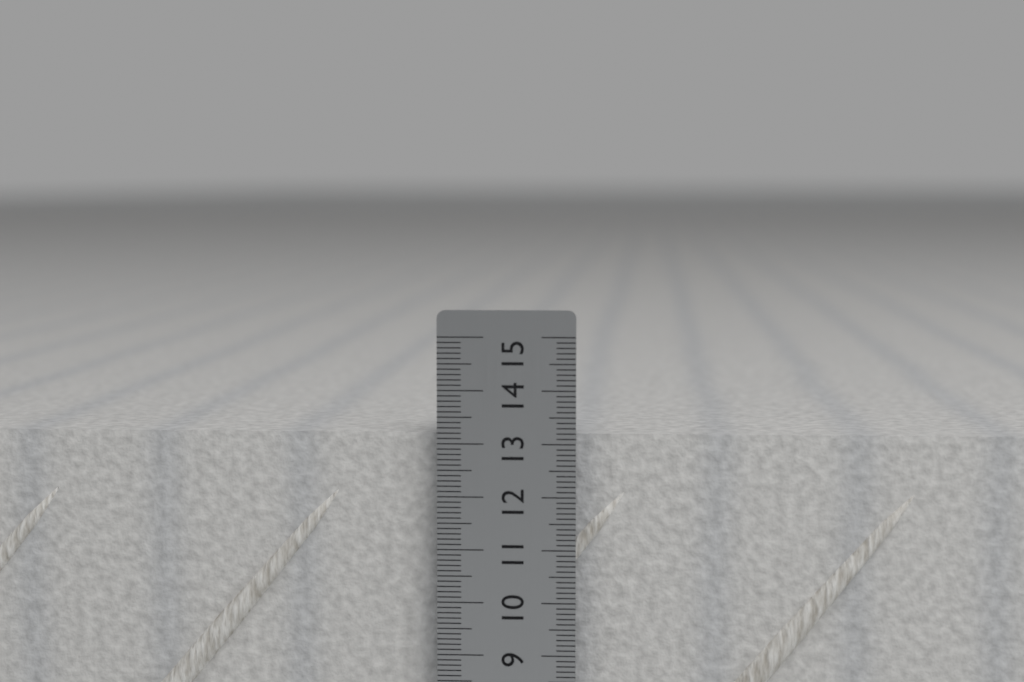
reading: 13.2 cm
